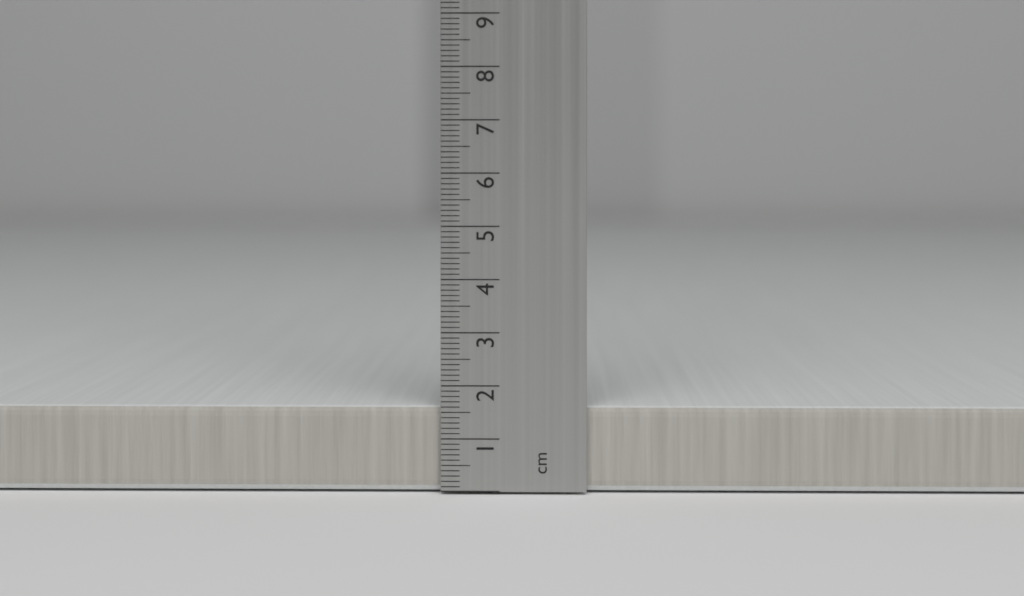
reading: 1.6 cm
